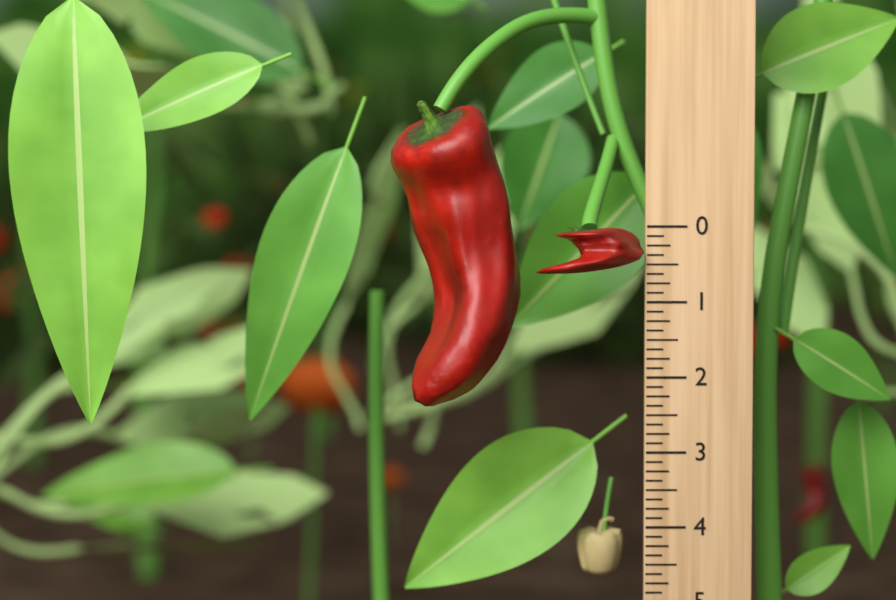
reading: 0.625 (no unit)
